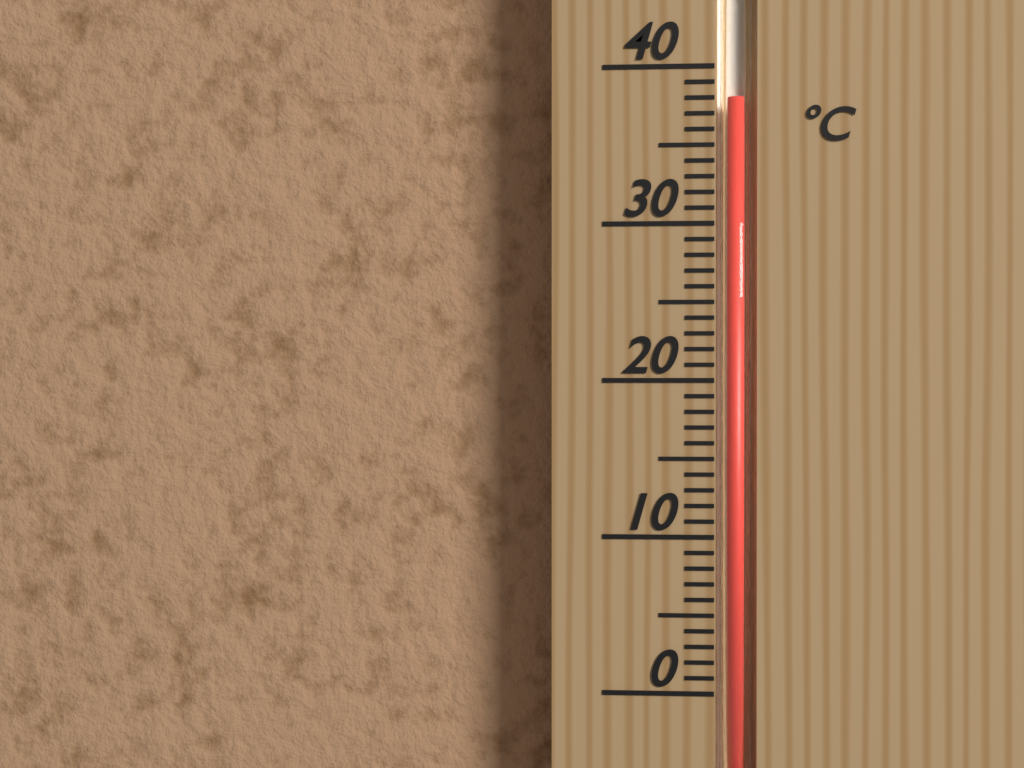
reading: 38 °C
